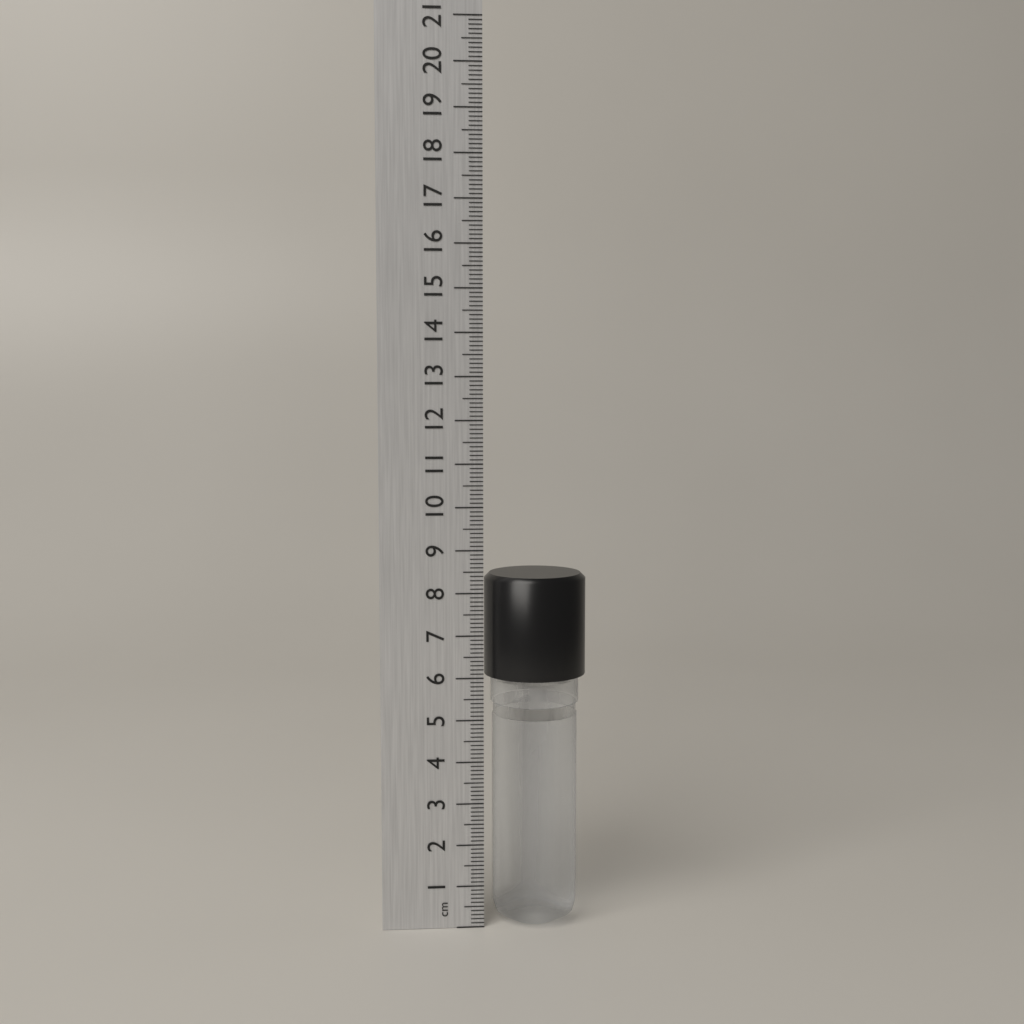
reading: 8.4 cm
